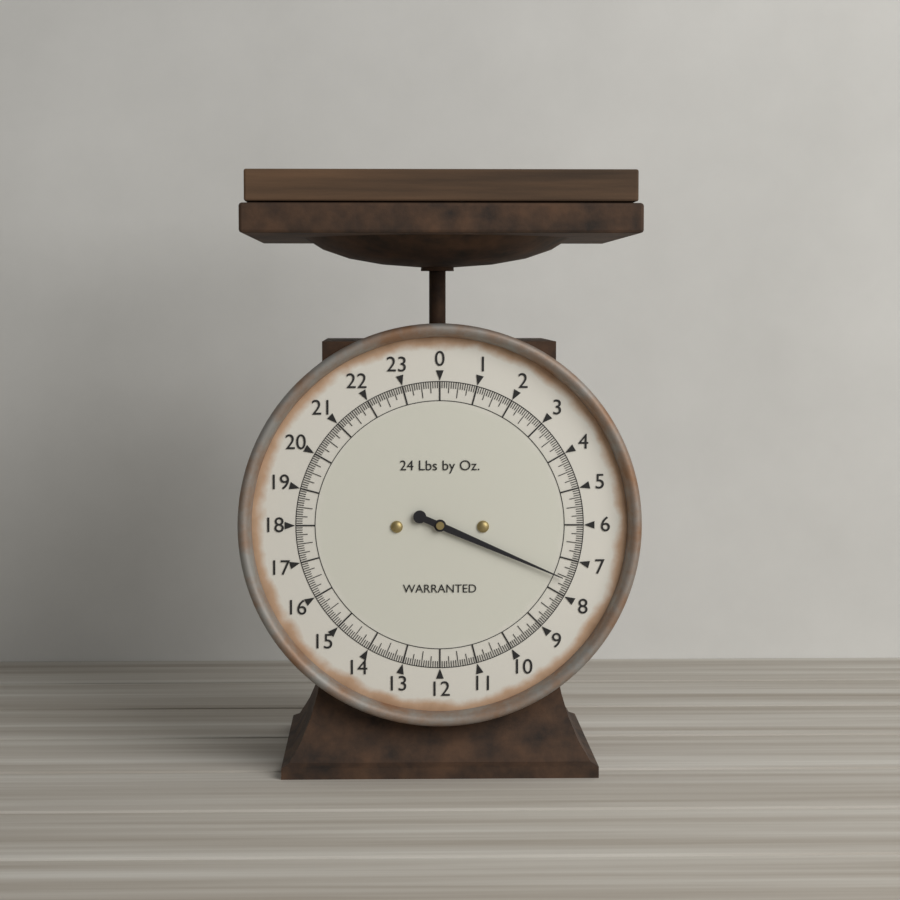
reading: 7.5625 lb
